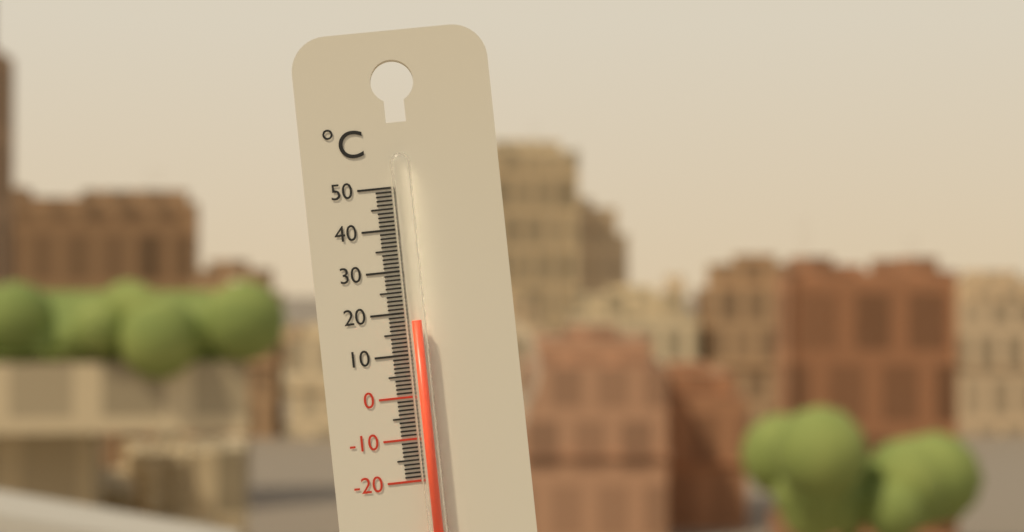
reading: 18 °C
